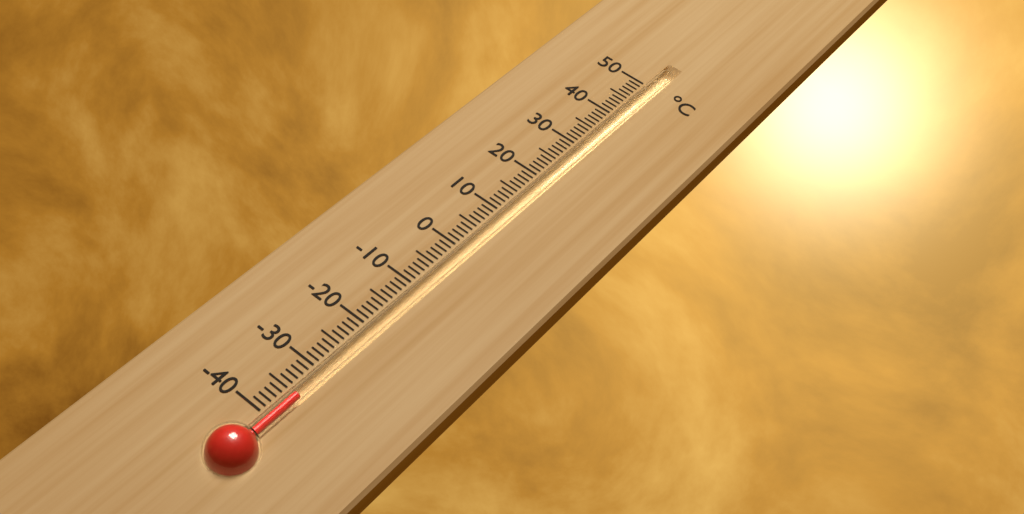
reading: -35 °C
